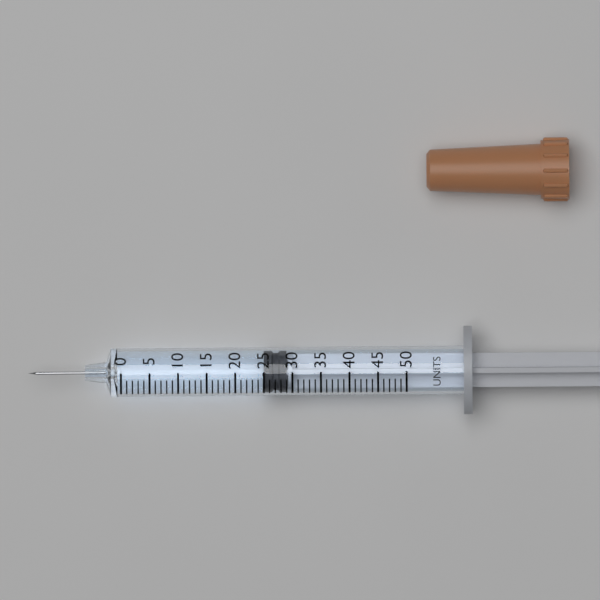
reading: 25 units
